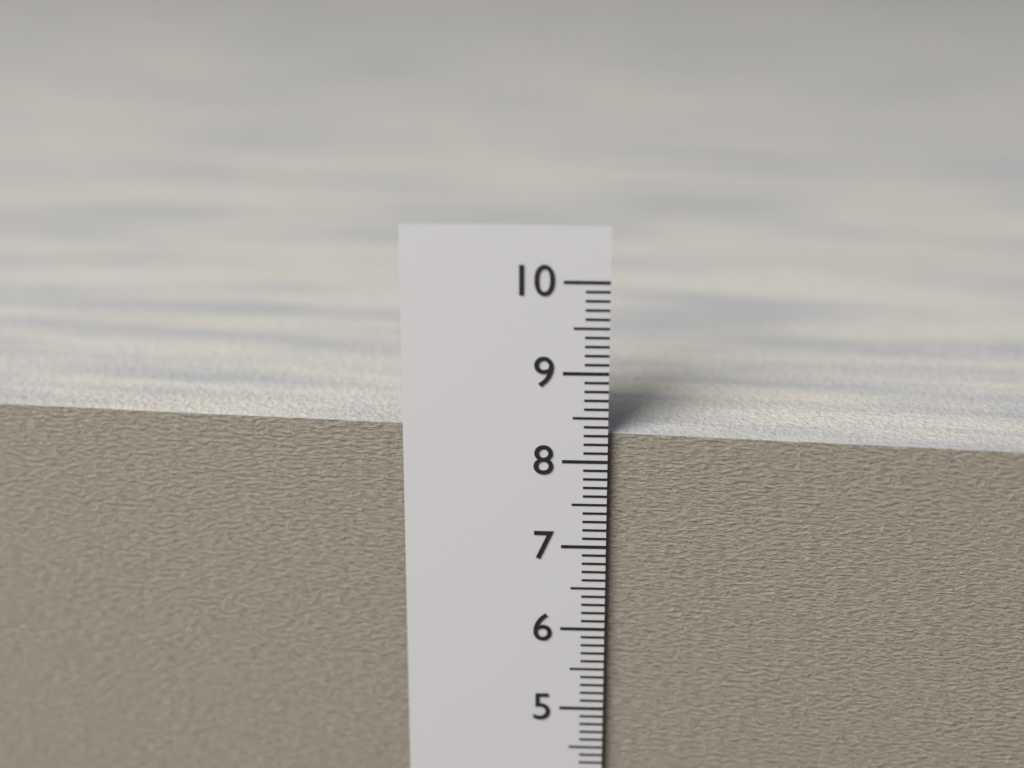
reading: 8.3 cm
